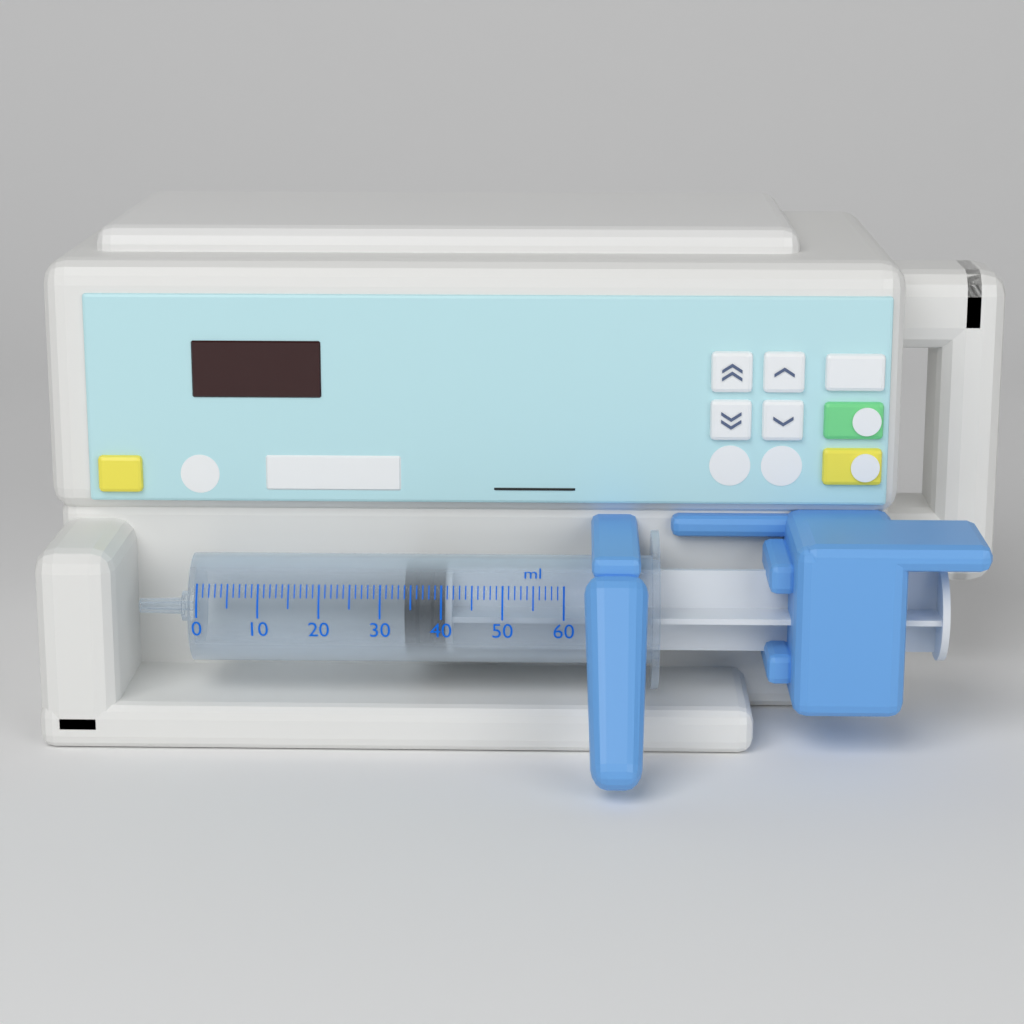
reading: 34 ml
